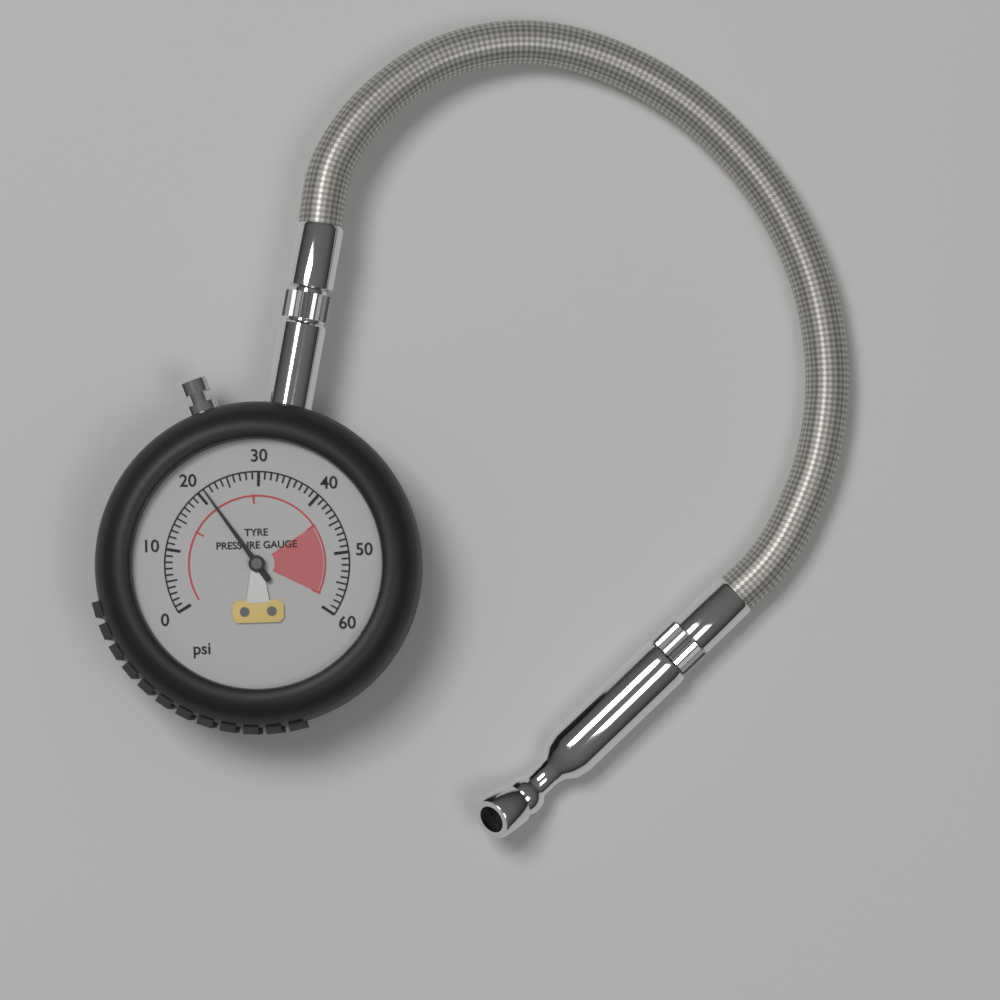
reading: 21 psi
